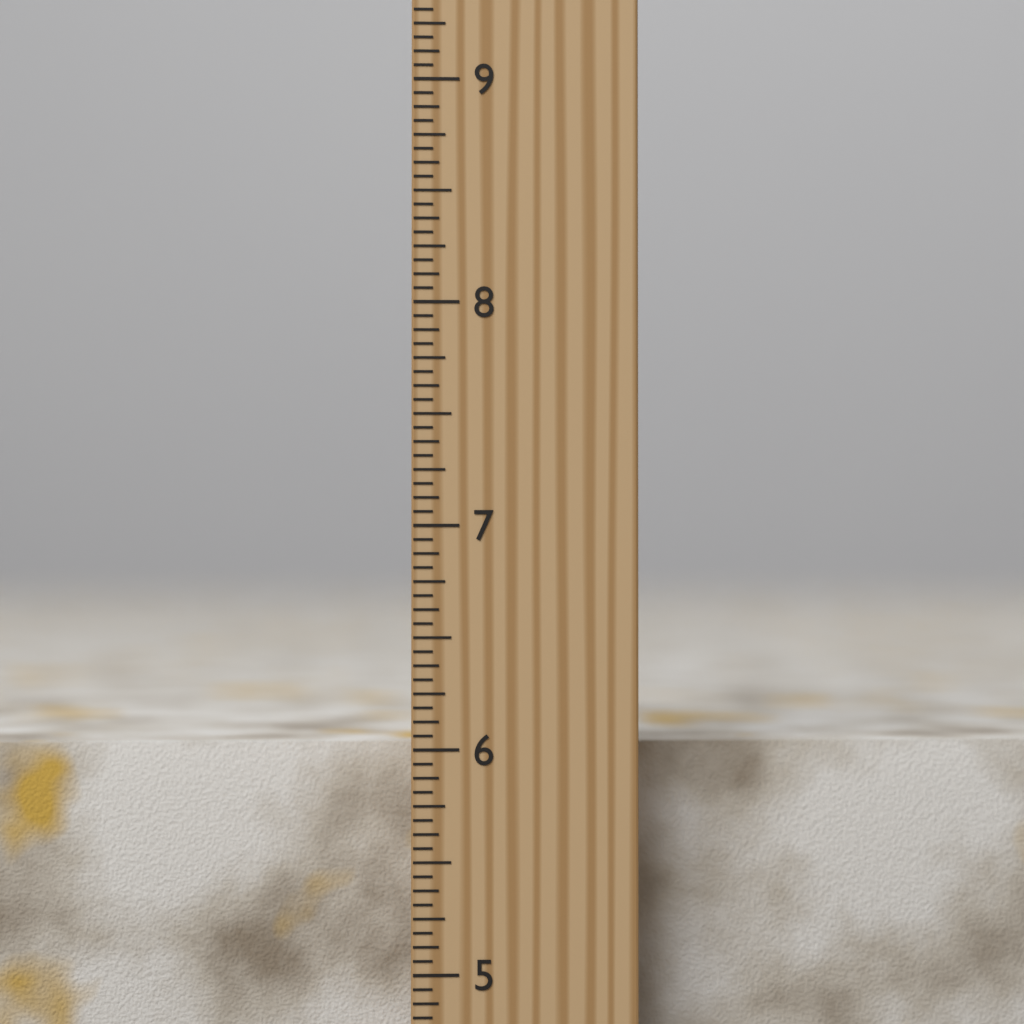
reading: 6.0000 inch
